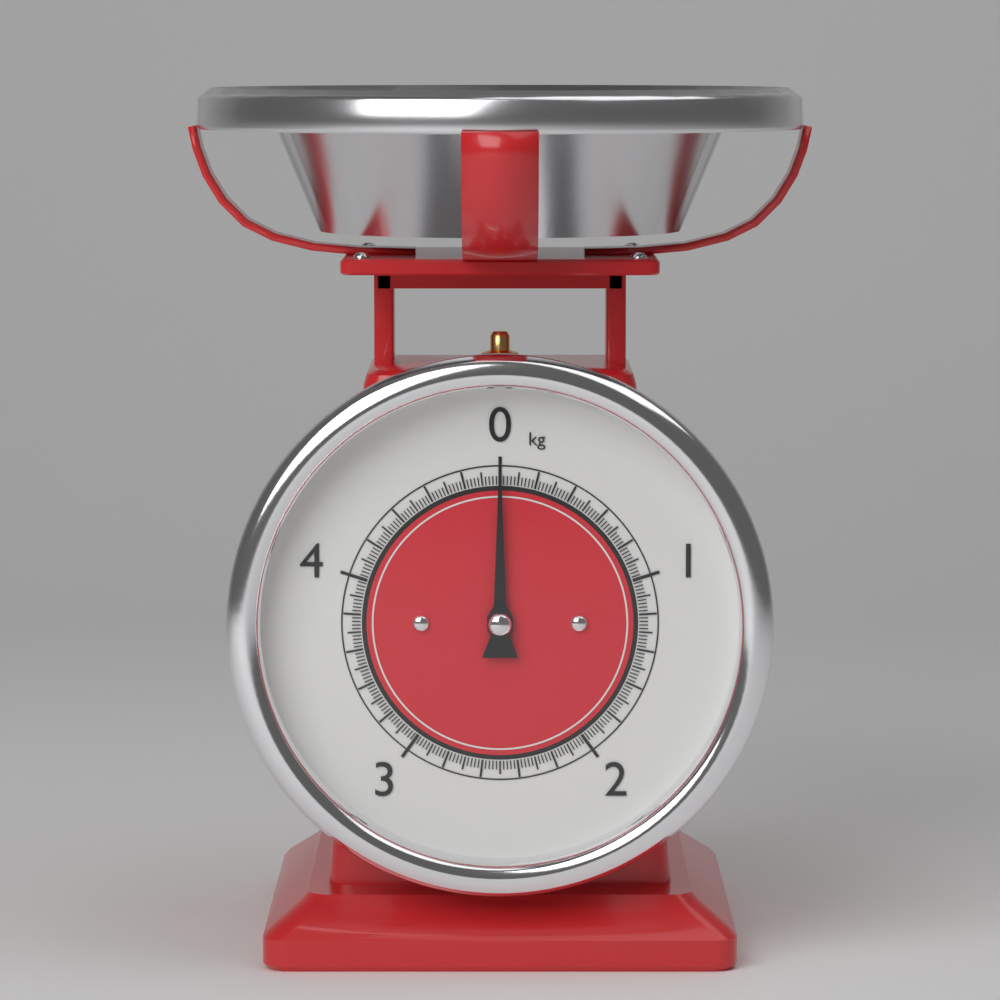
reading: 0.00 kg
